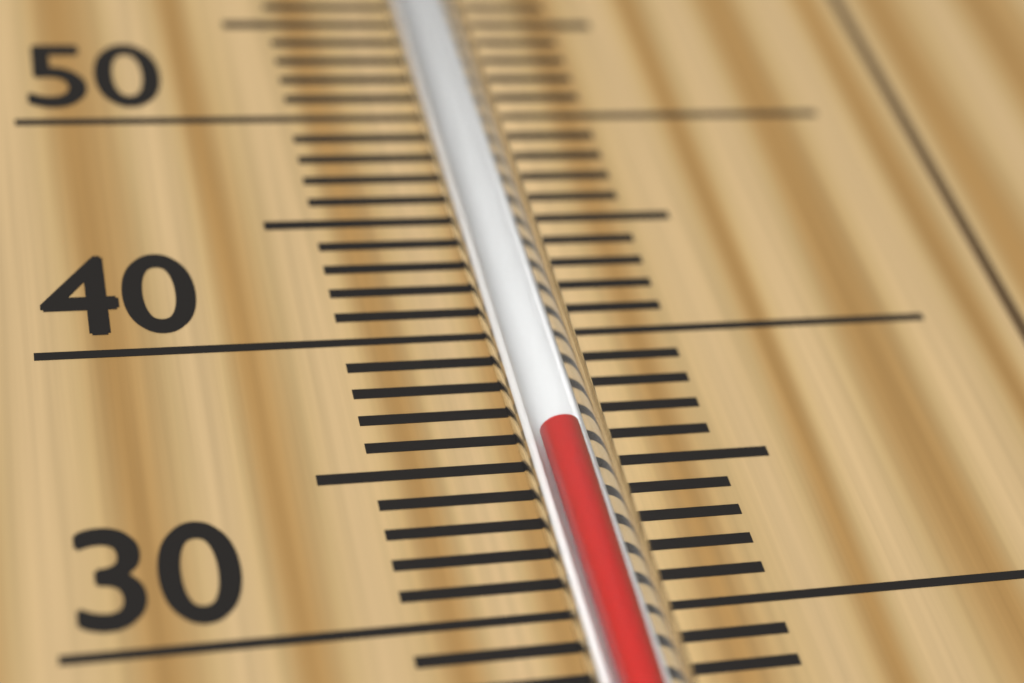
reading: 35 °C
